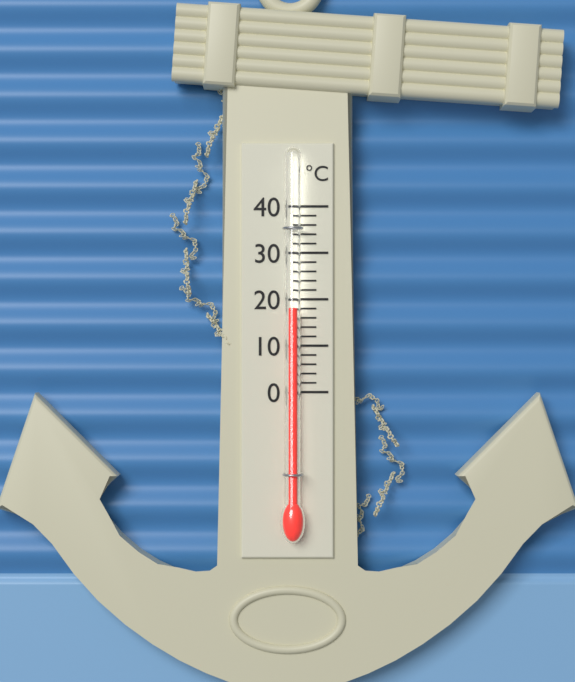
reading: 18 °C
